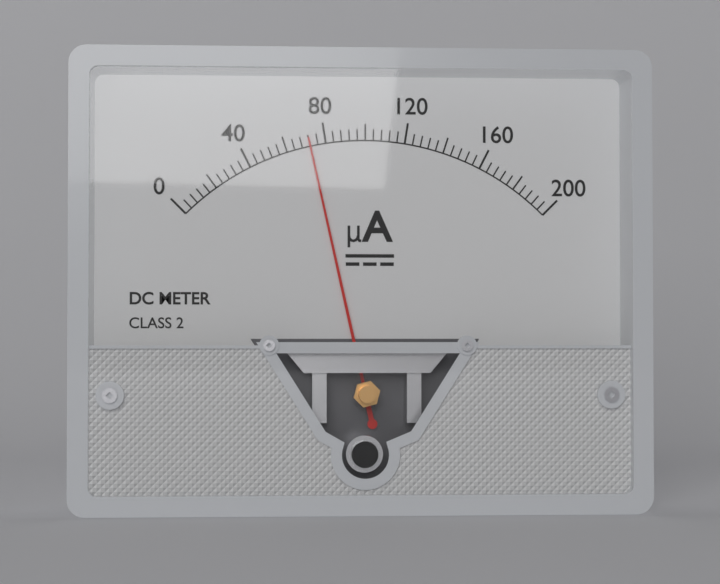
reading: 72 µA
